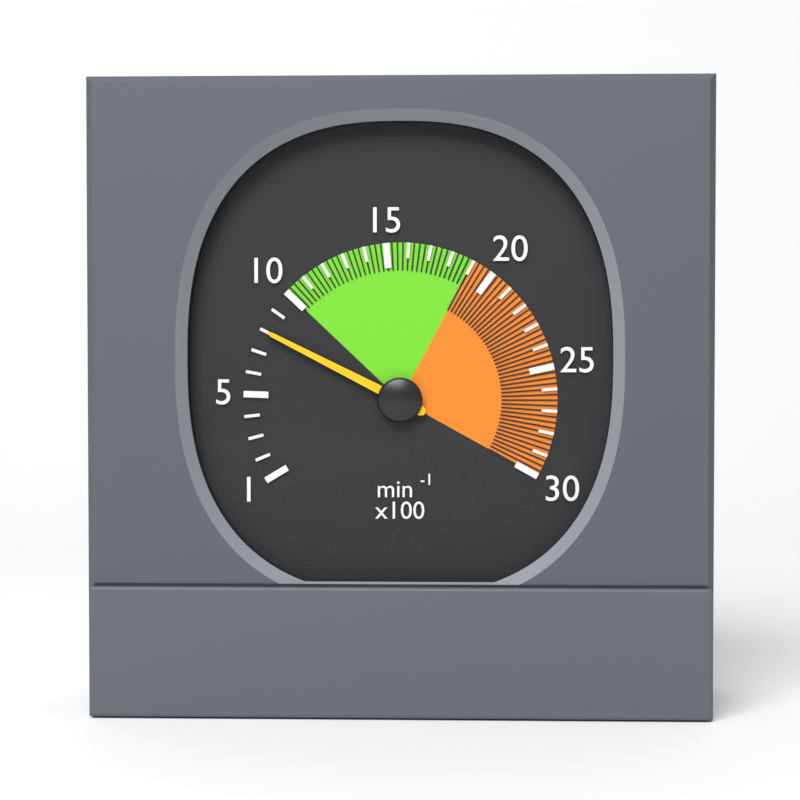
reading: 800 min⁻¹
